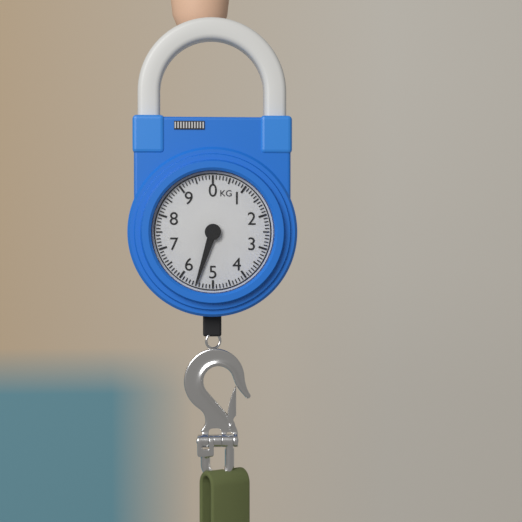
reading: 5.5 kg
